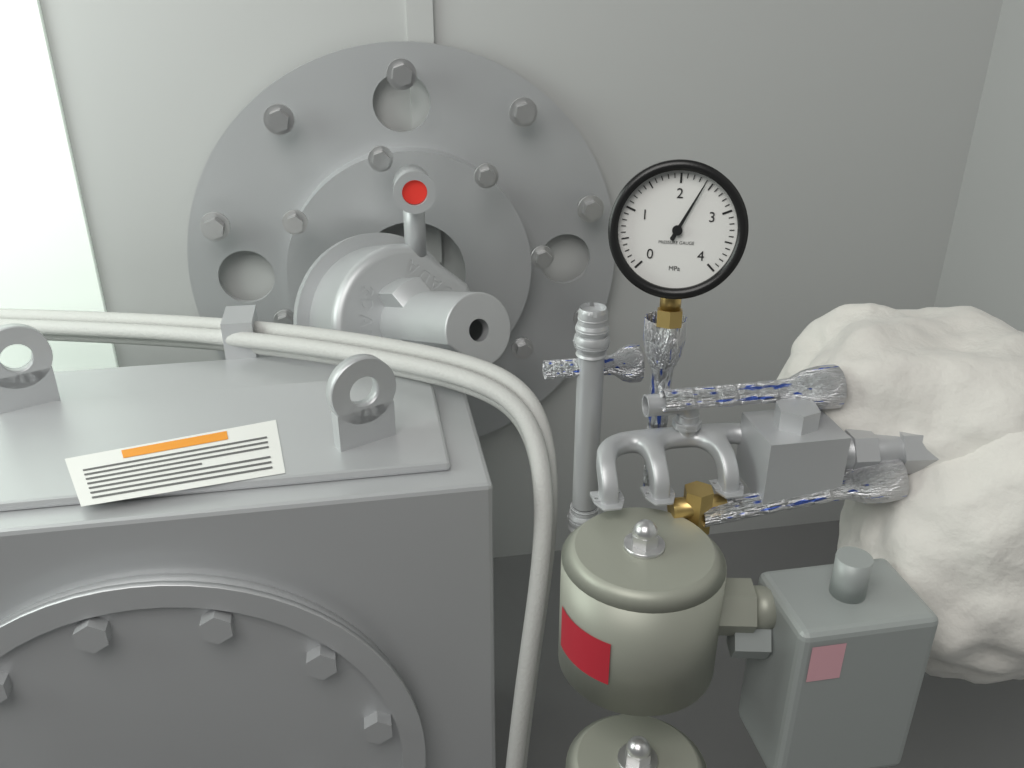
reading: 2.4 MPa
